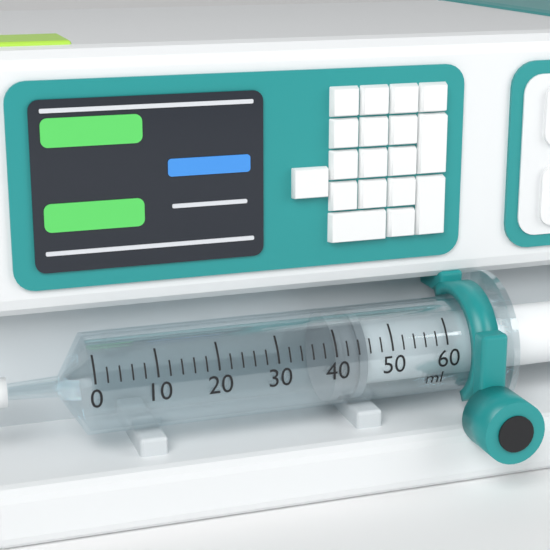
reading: 40 ml
